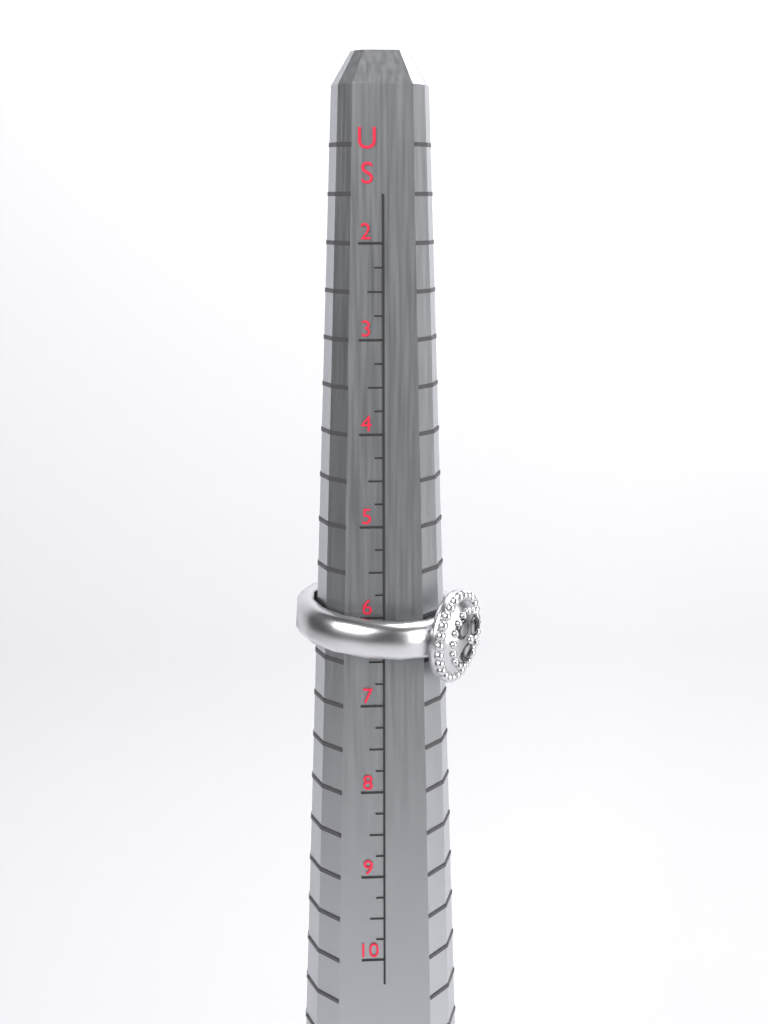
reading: 6.75 US
